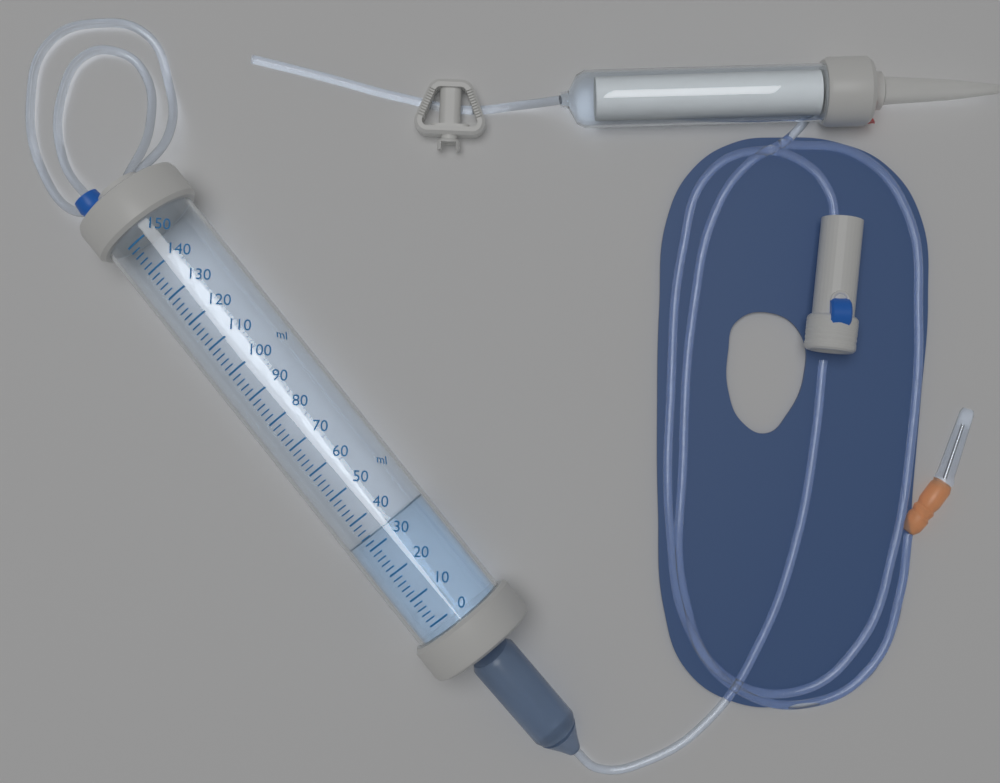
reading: 34 ml
